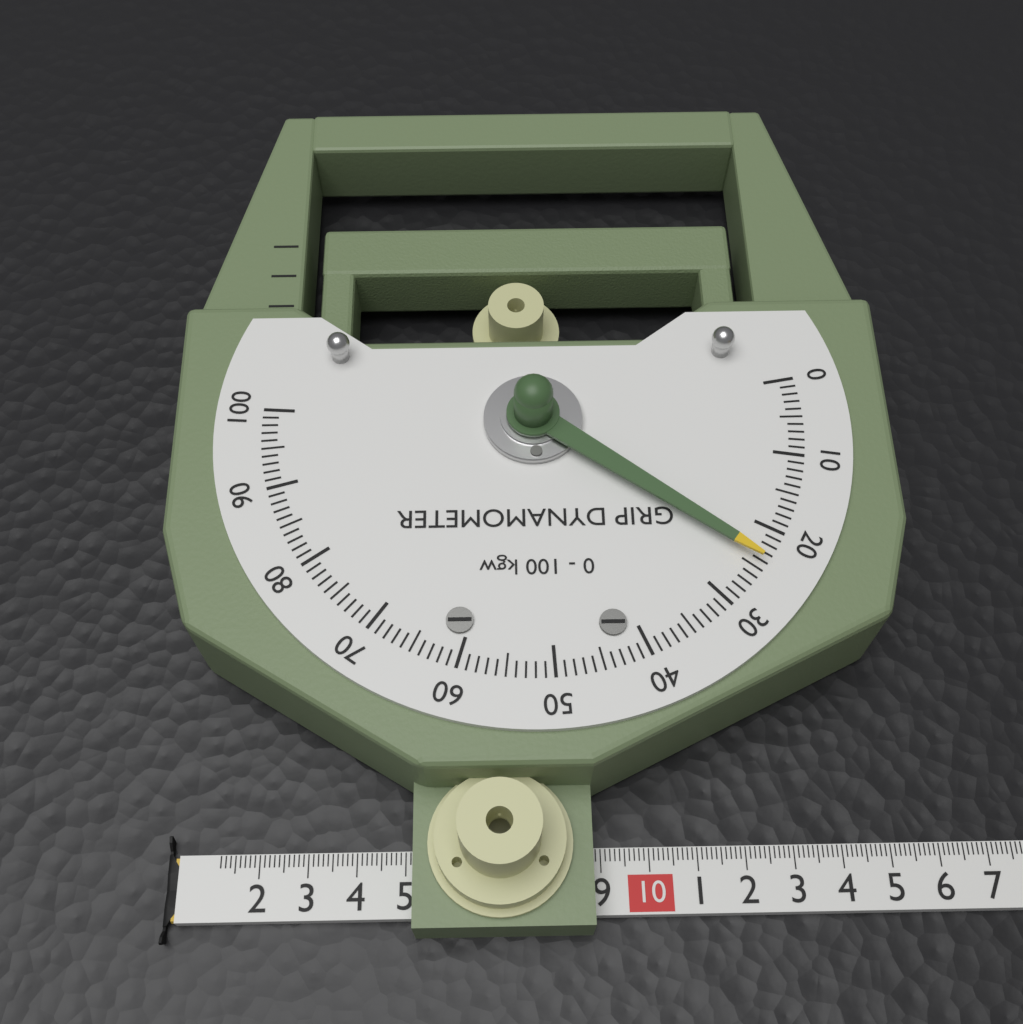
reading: 24 kgw
